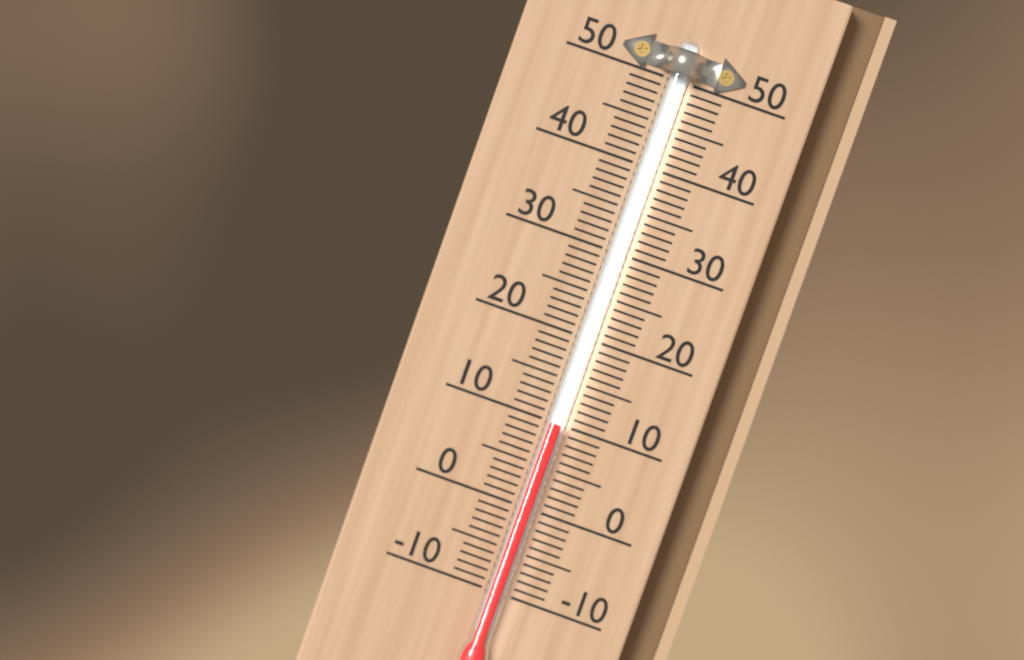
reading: 10 (no unit)
